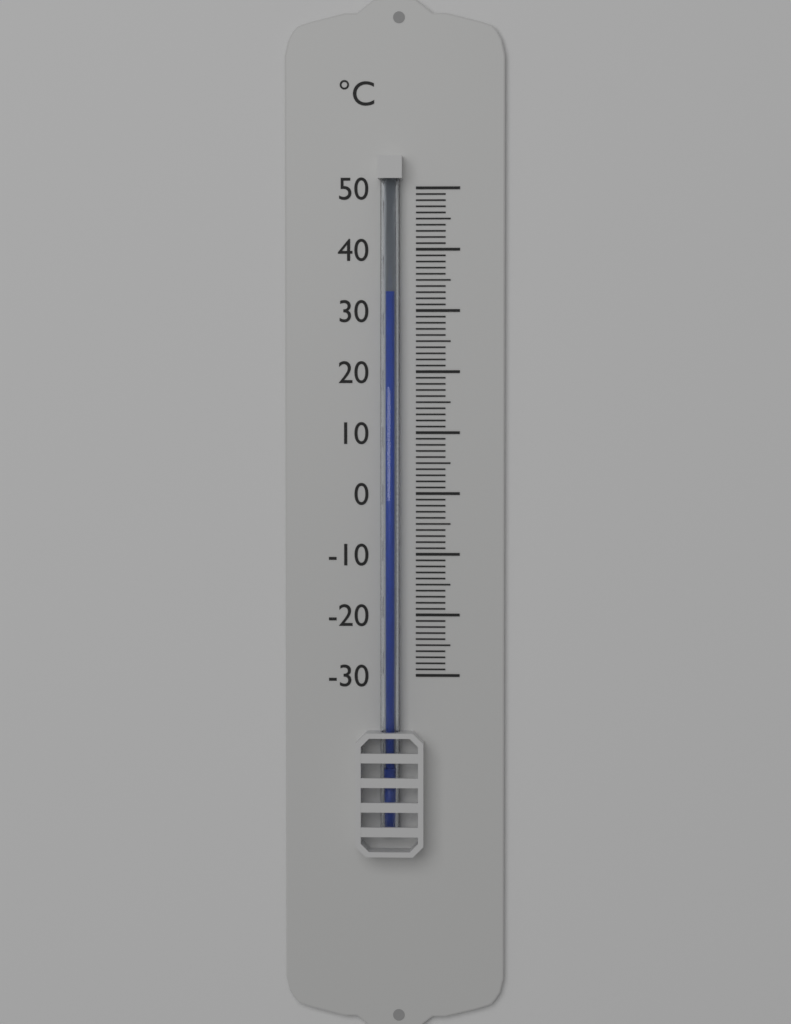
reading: 33 °C
